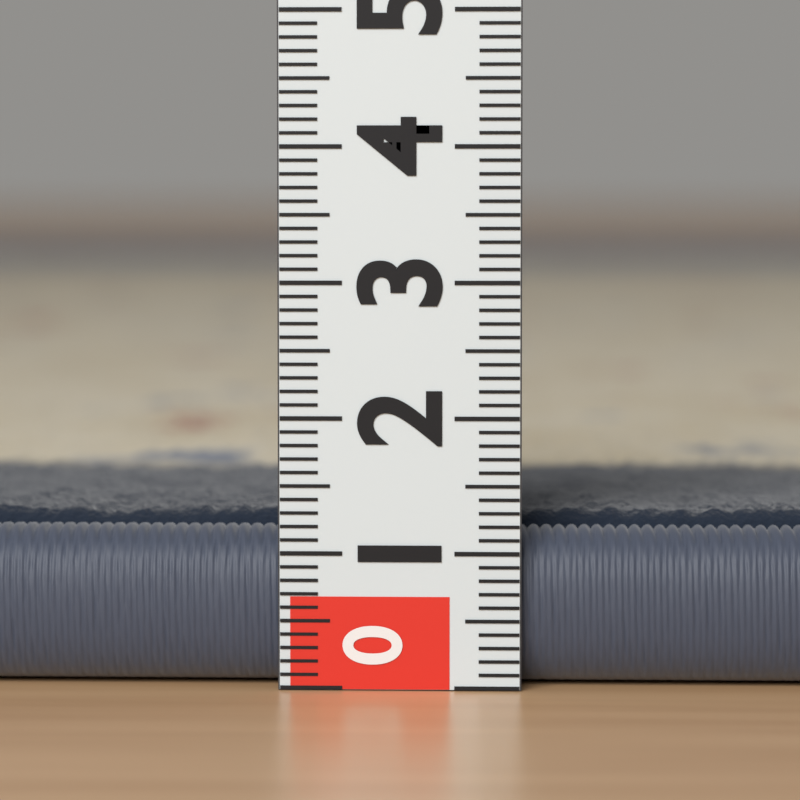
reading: 1.3 (no unit)
